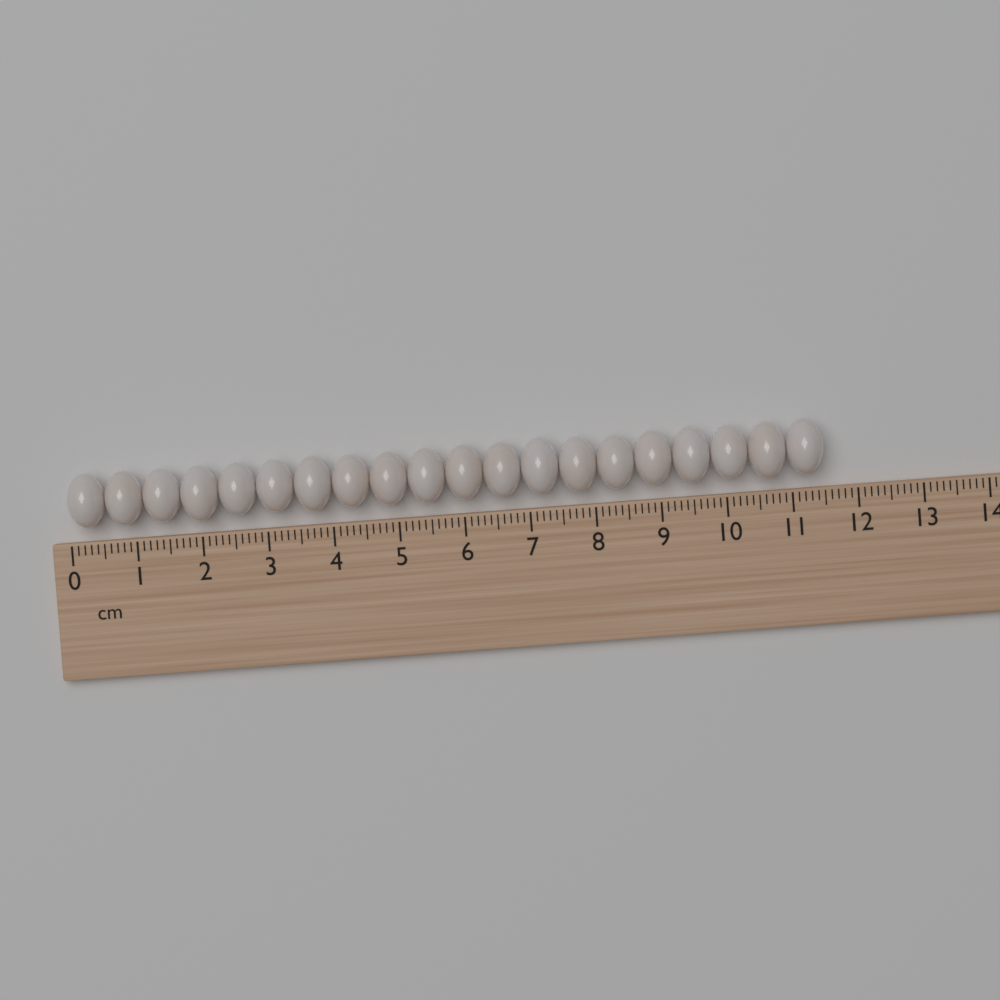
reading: 11.5 cm
